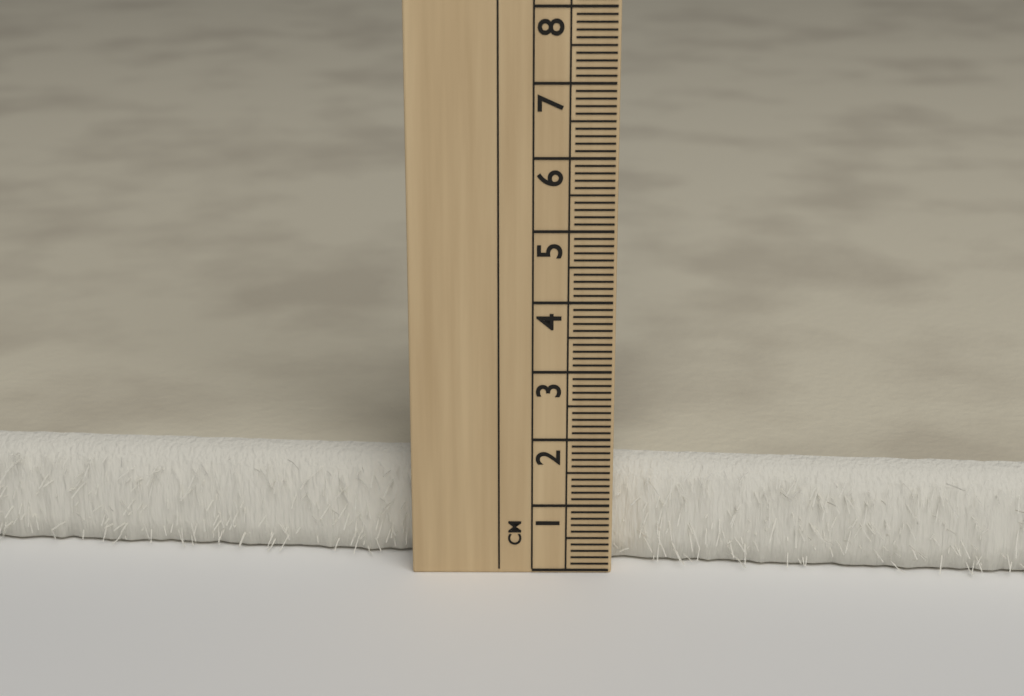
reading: 1.5 cm
